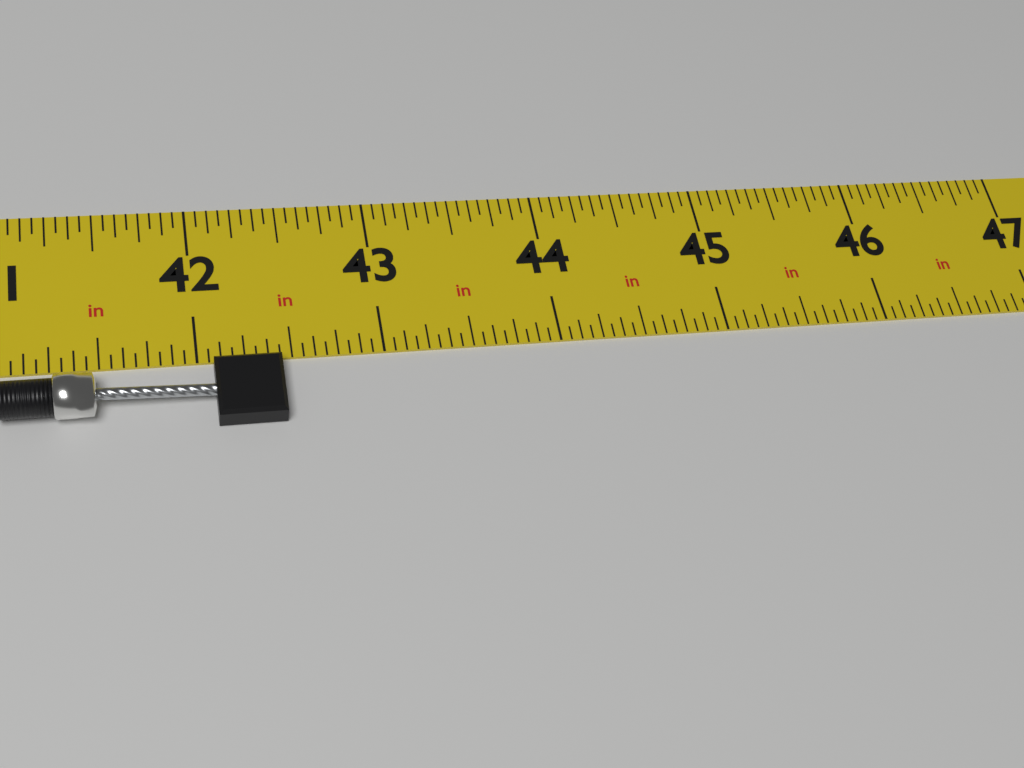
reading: 42.4375 in
